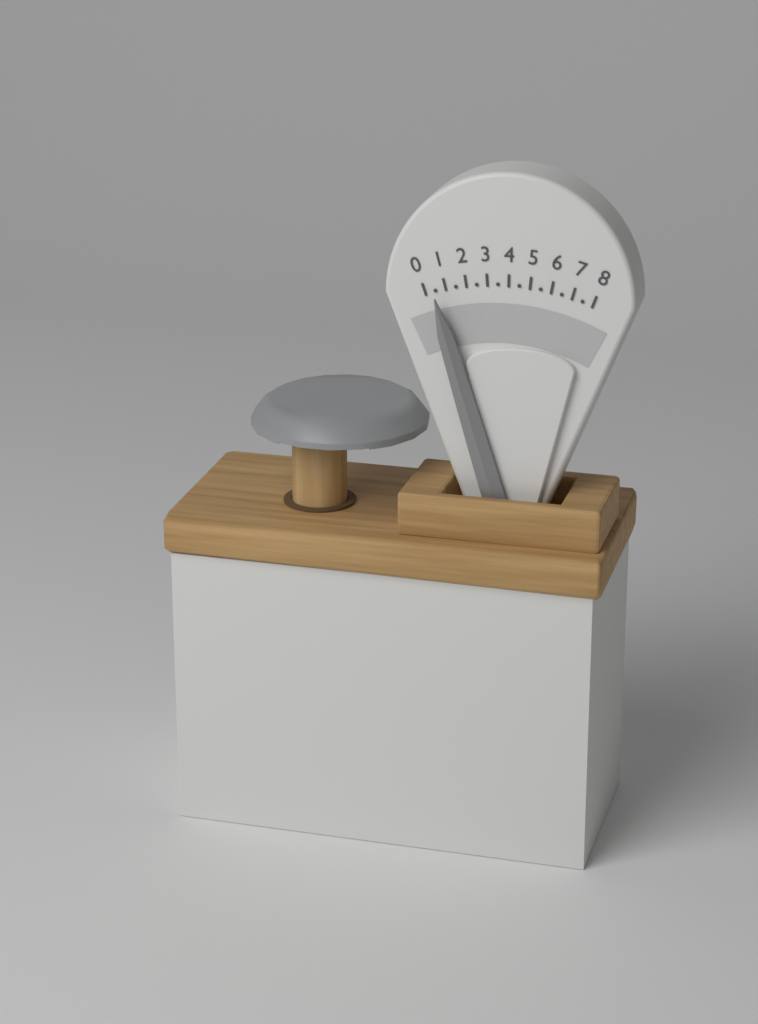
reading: 0.5 (no unit)
